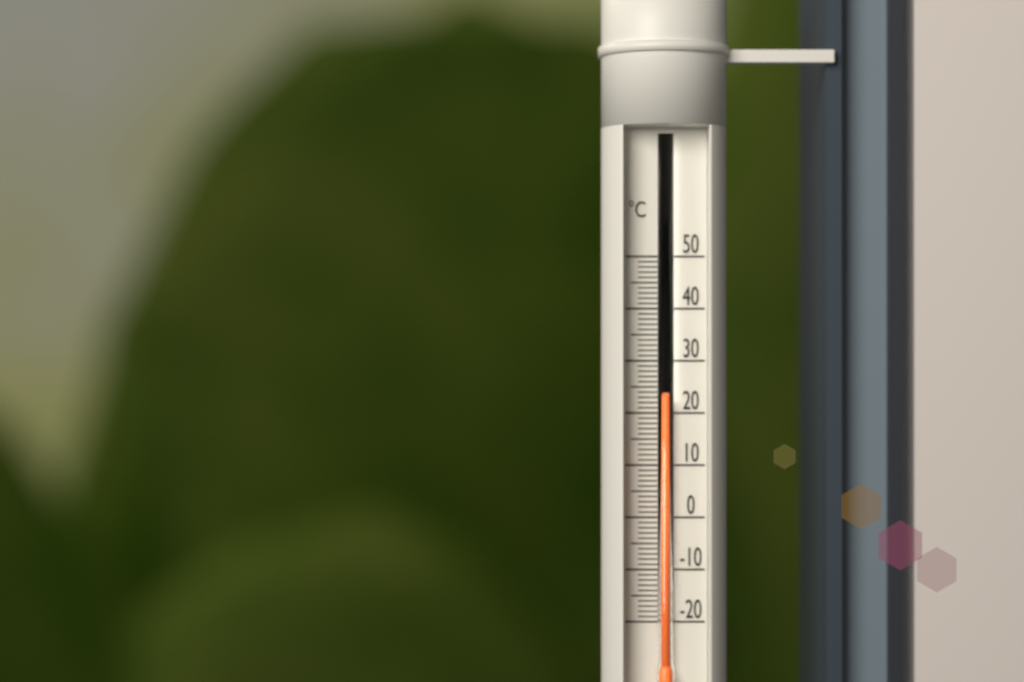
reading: 23 °C
